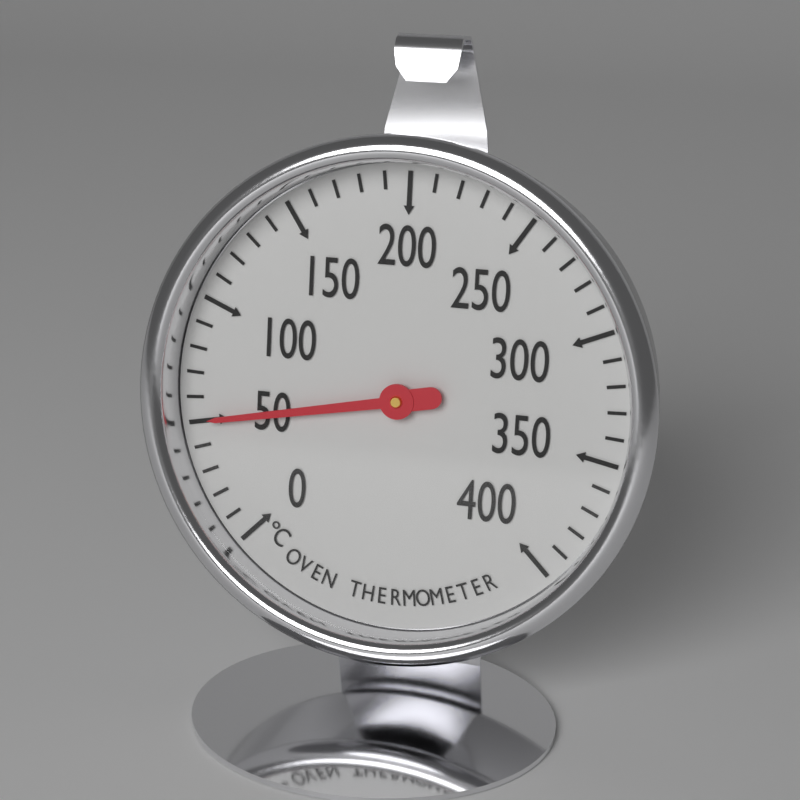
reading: 50 °C
